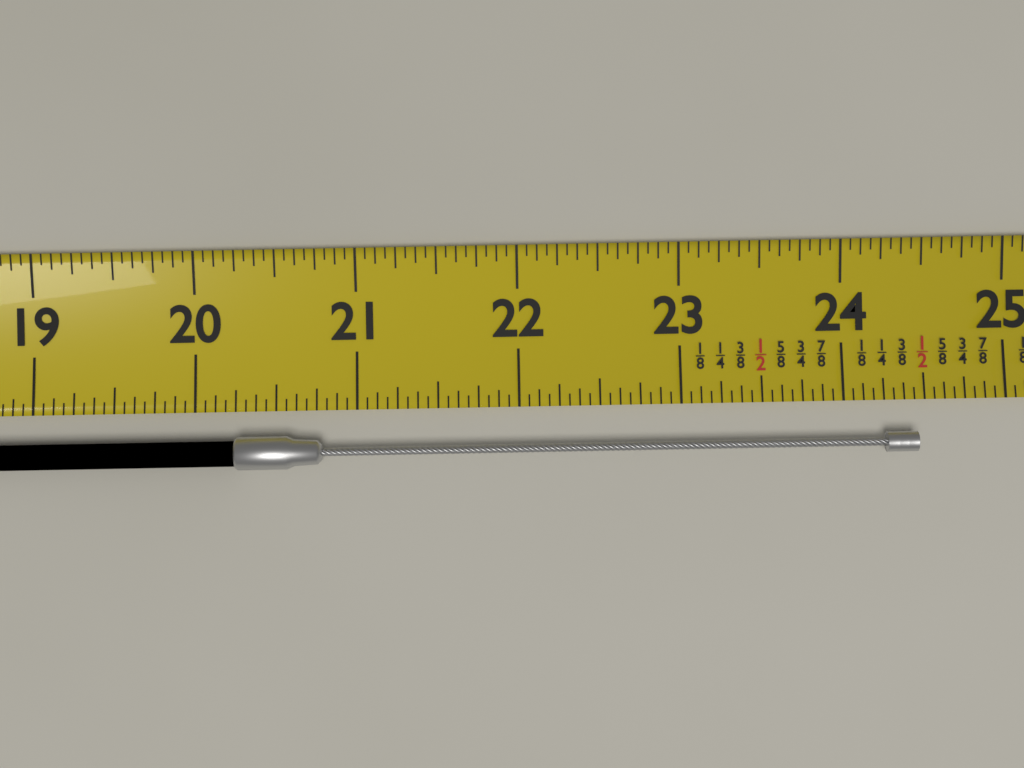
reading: 24.4375 (no unit)
